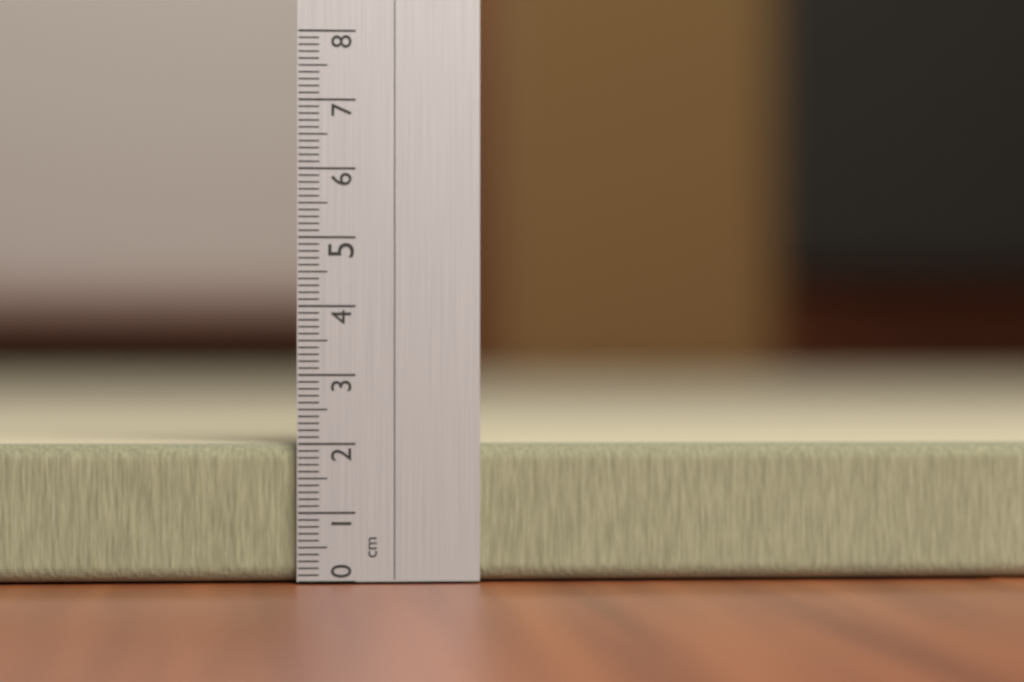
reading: 2.0 cm
